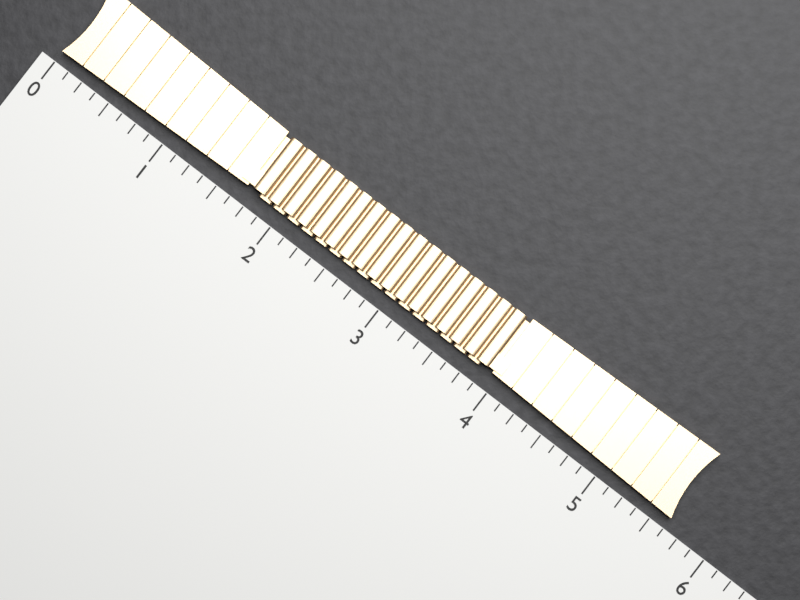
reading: 5.625 (no unit)
